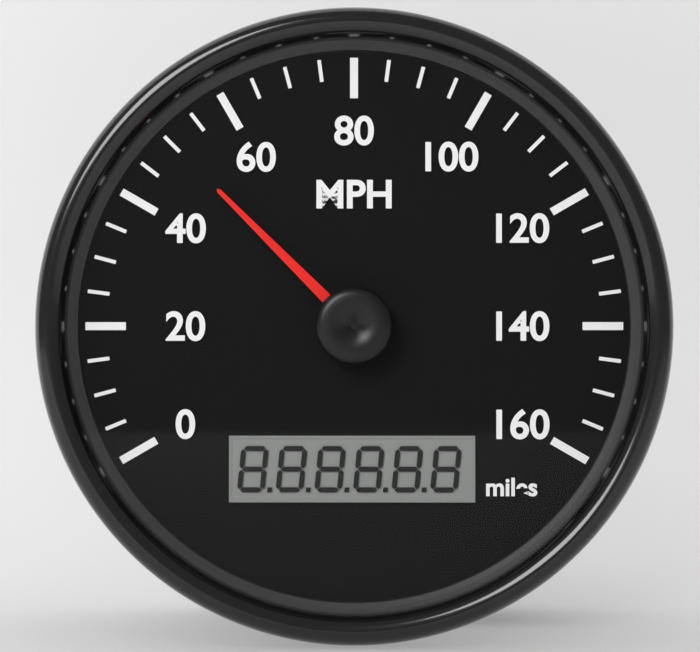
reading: 50 mph
